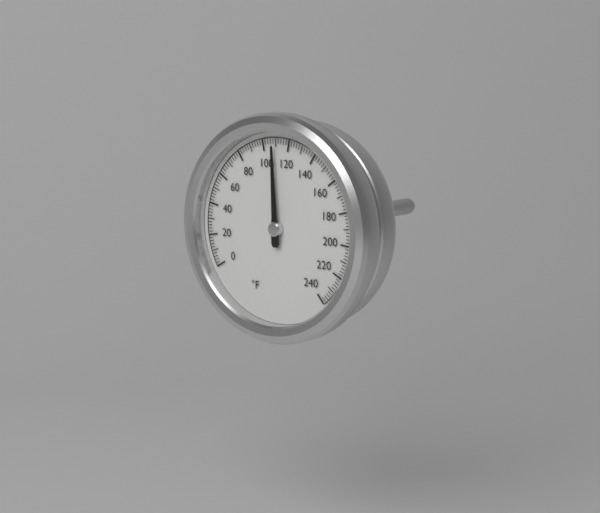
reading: 108 °F
